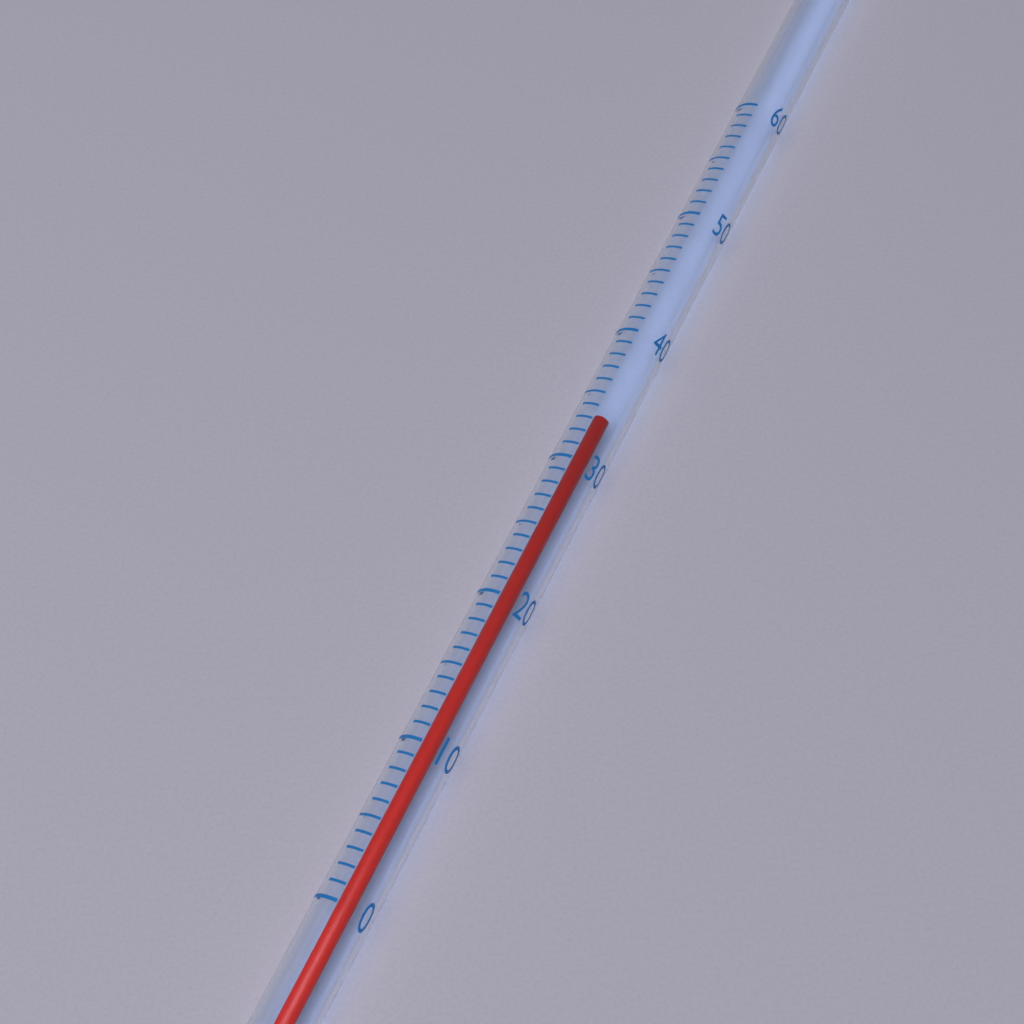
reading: 34 (no unit)
